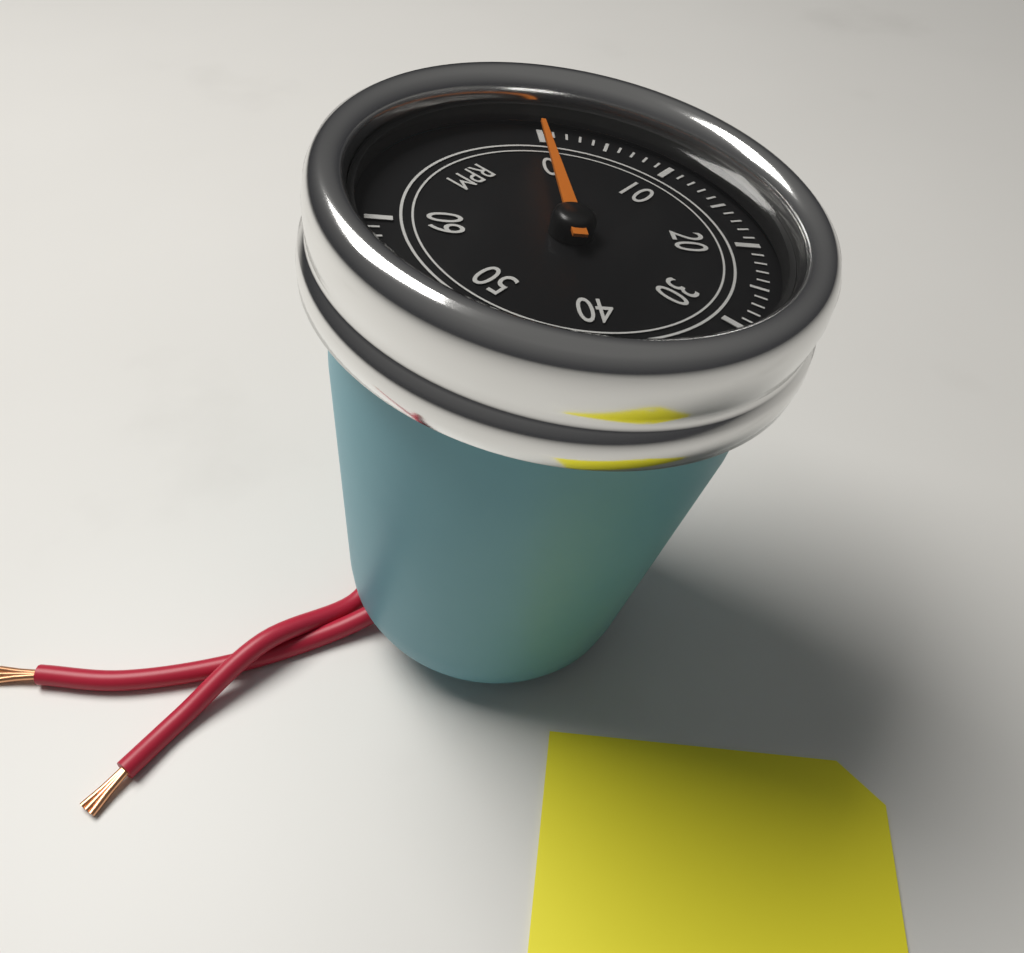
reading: 0 RPM
